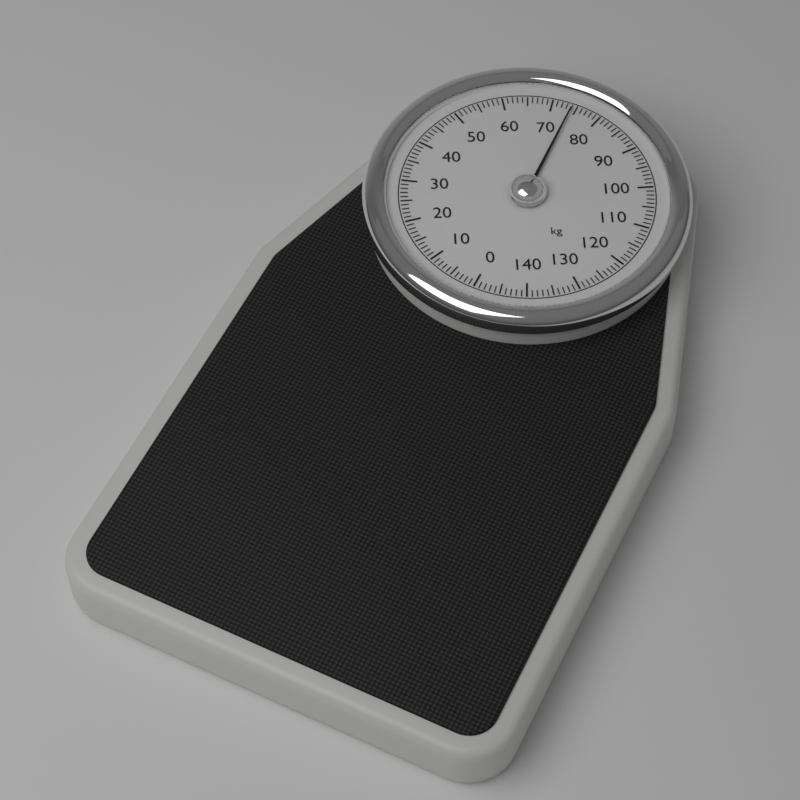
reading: 74 kg
